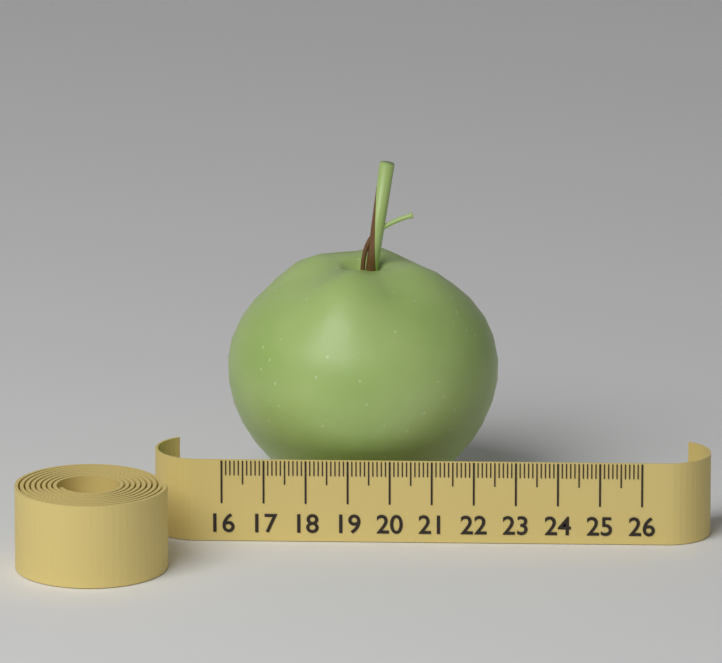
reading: 22.5 (no unit)
